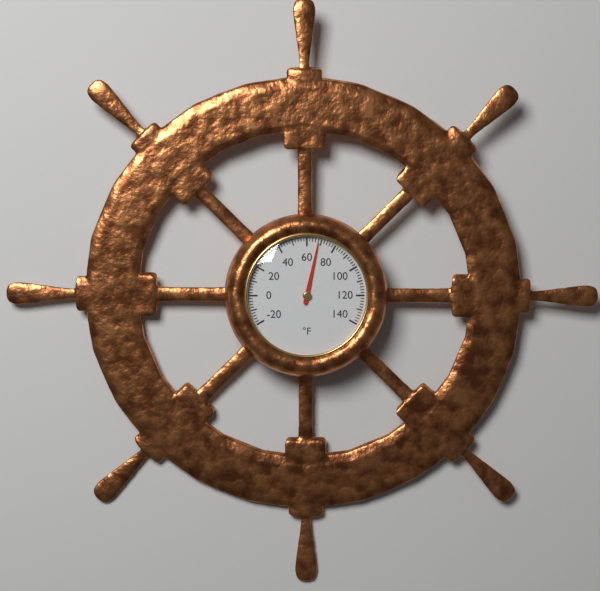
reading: 68 °F
